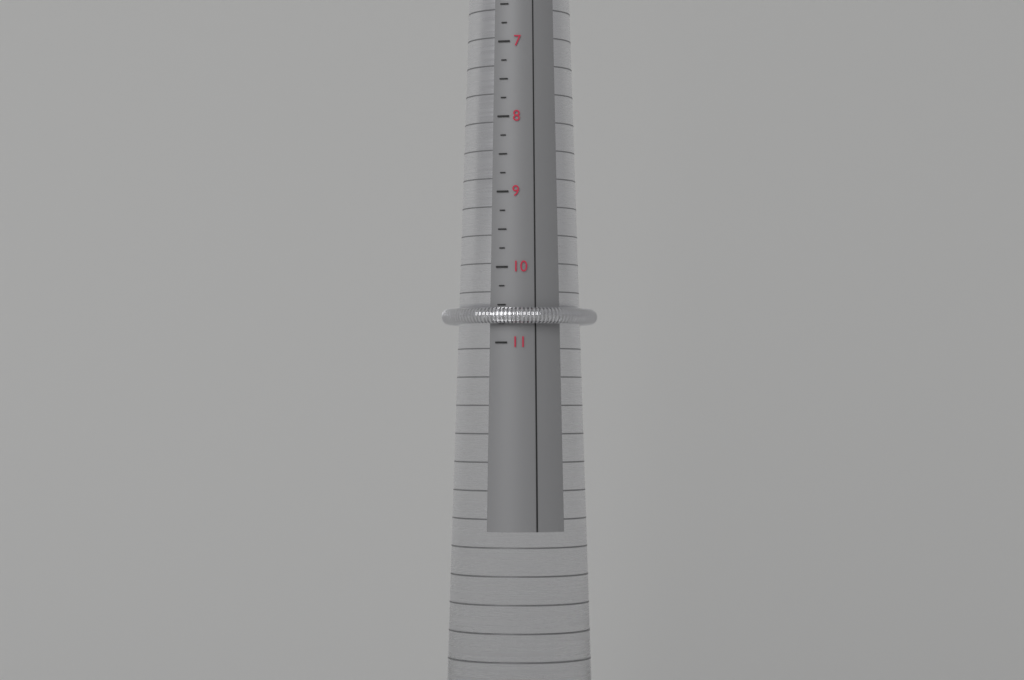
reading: 10.75 (no unit)
